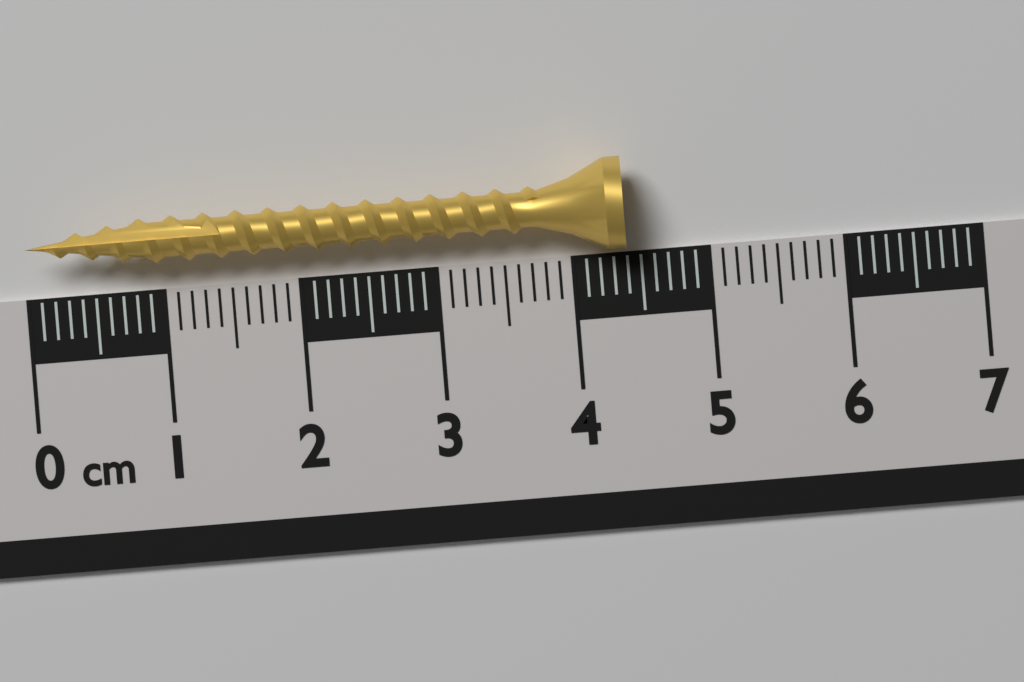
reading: 4.4 cm
